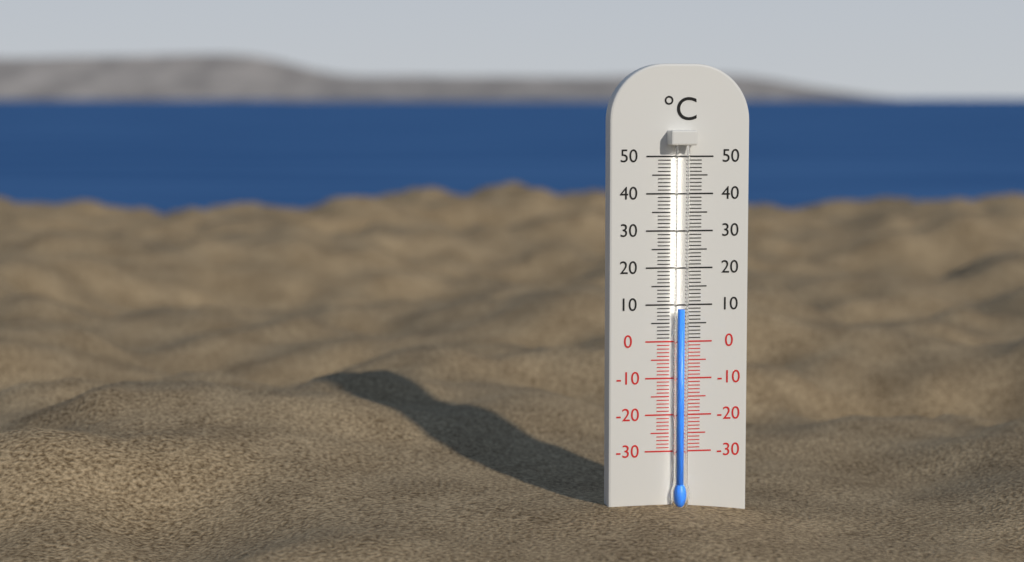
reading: 9 °C
